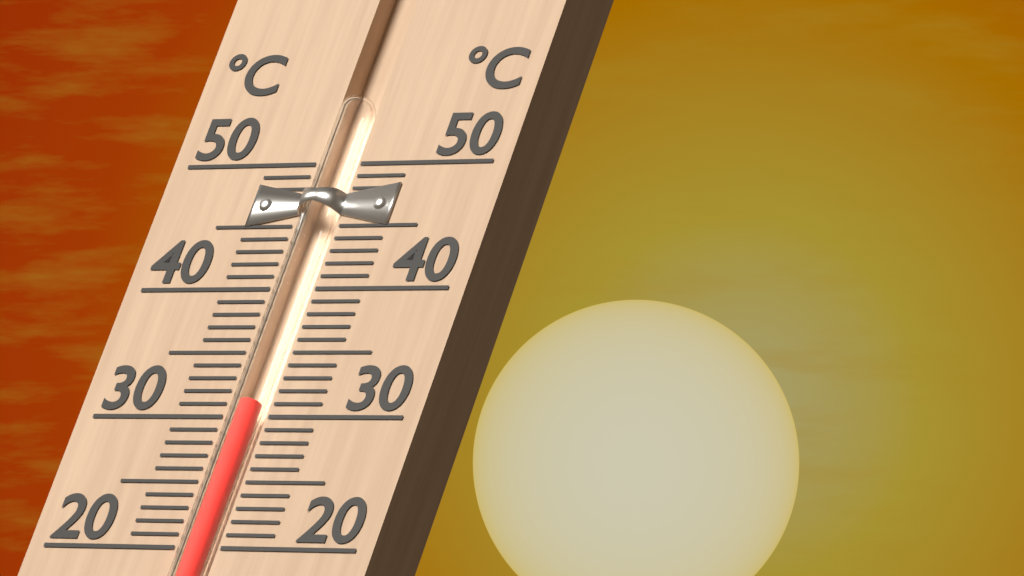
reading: 31 °C
